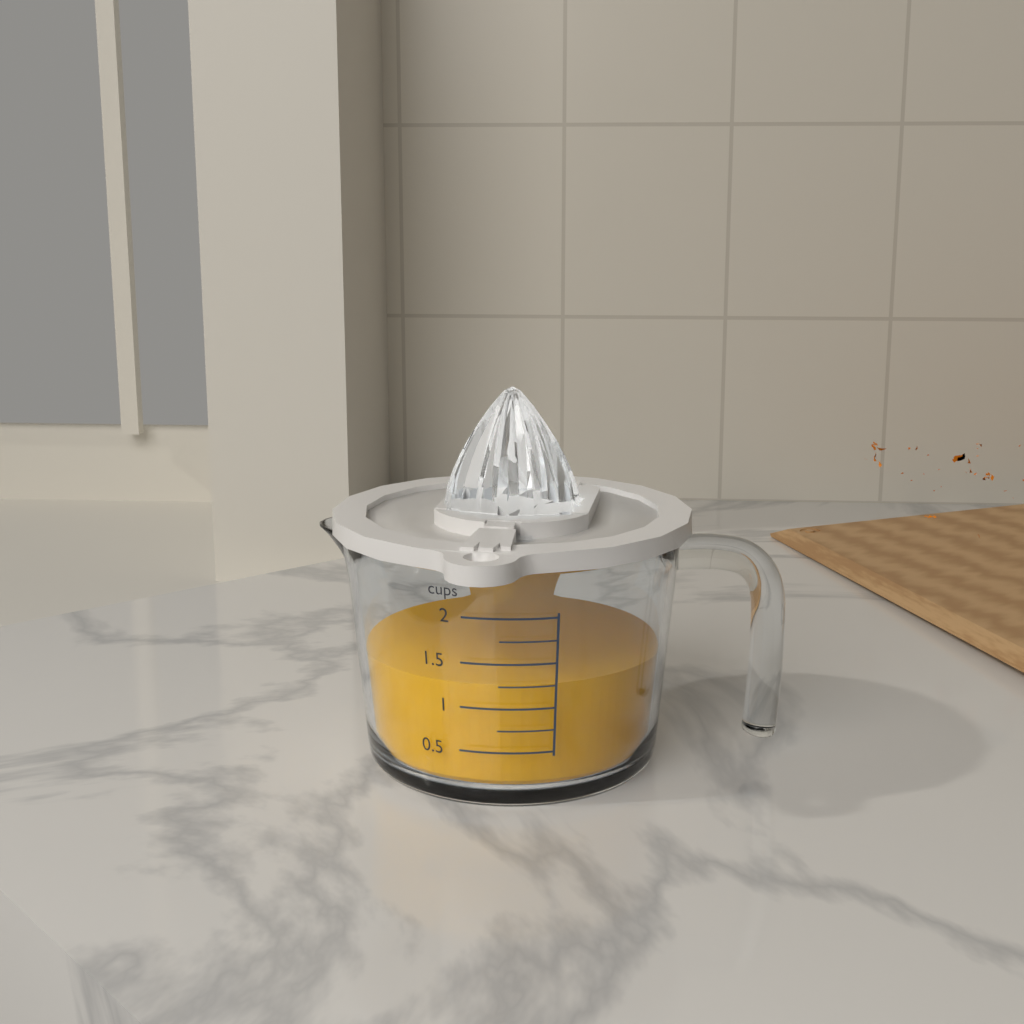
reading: 1.25 cups
